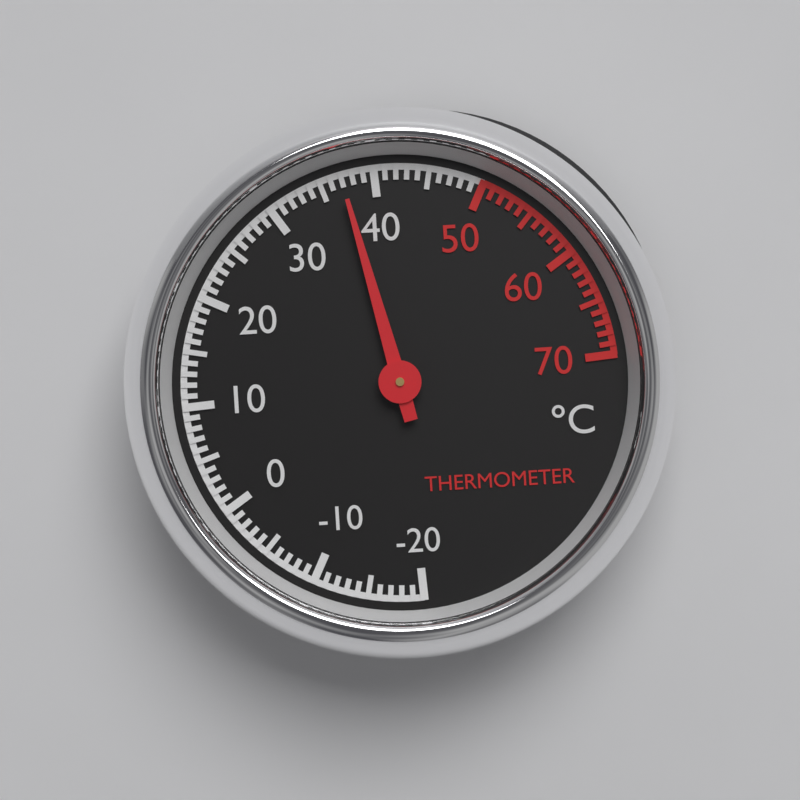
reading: 37 °C
